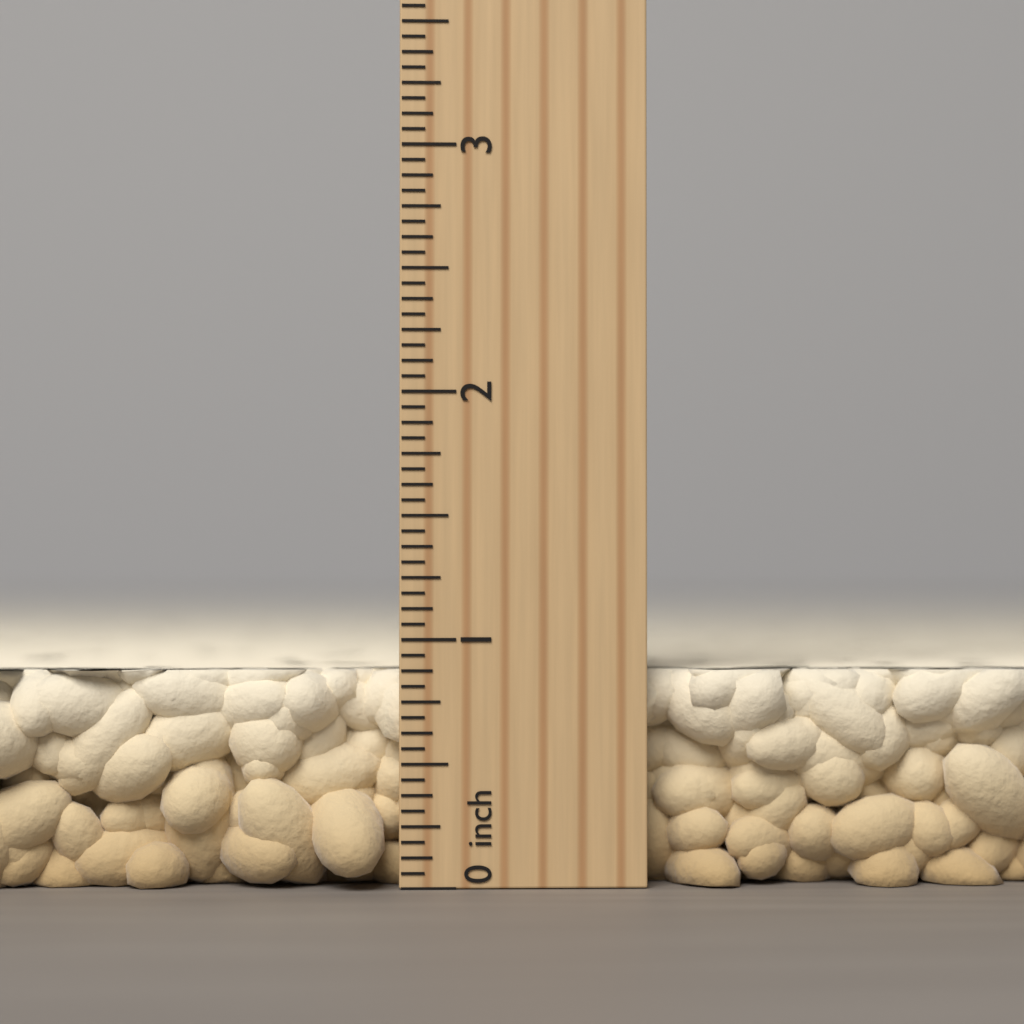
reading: 0.8750 inch
